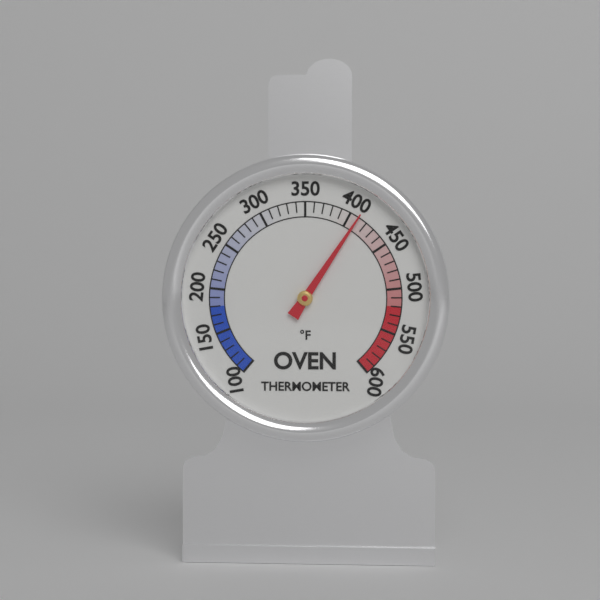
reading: 410 °F
